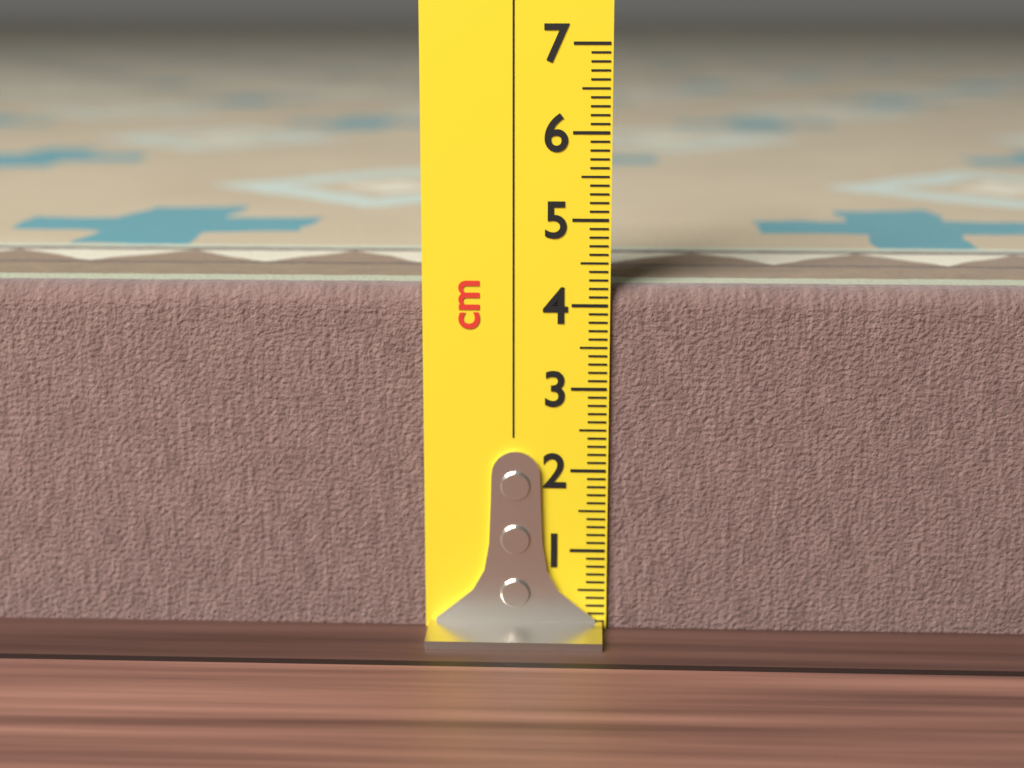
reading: 4.2 cm
